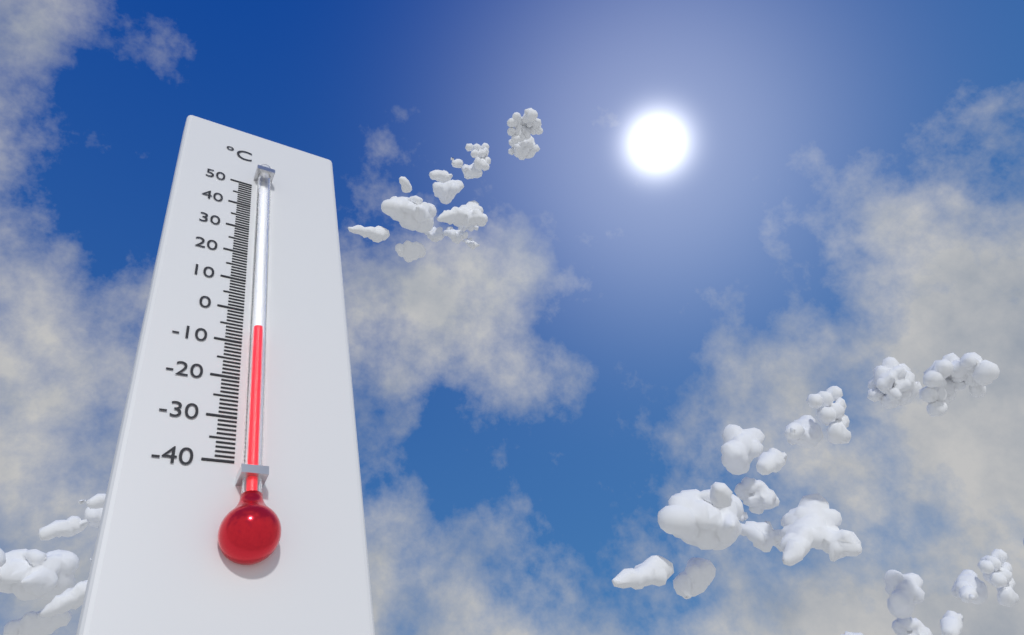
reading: -7 °C
